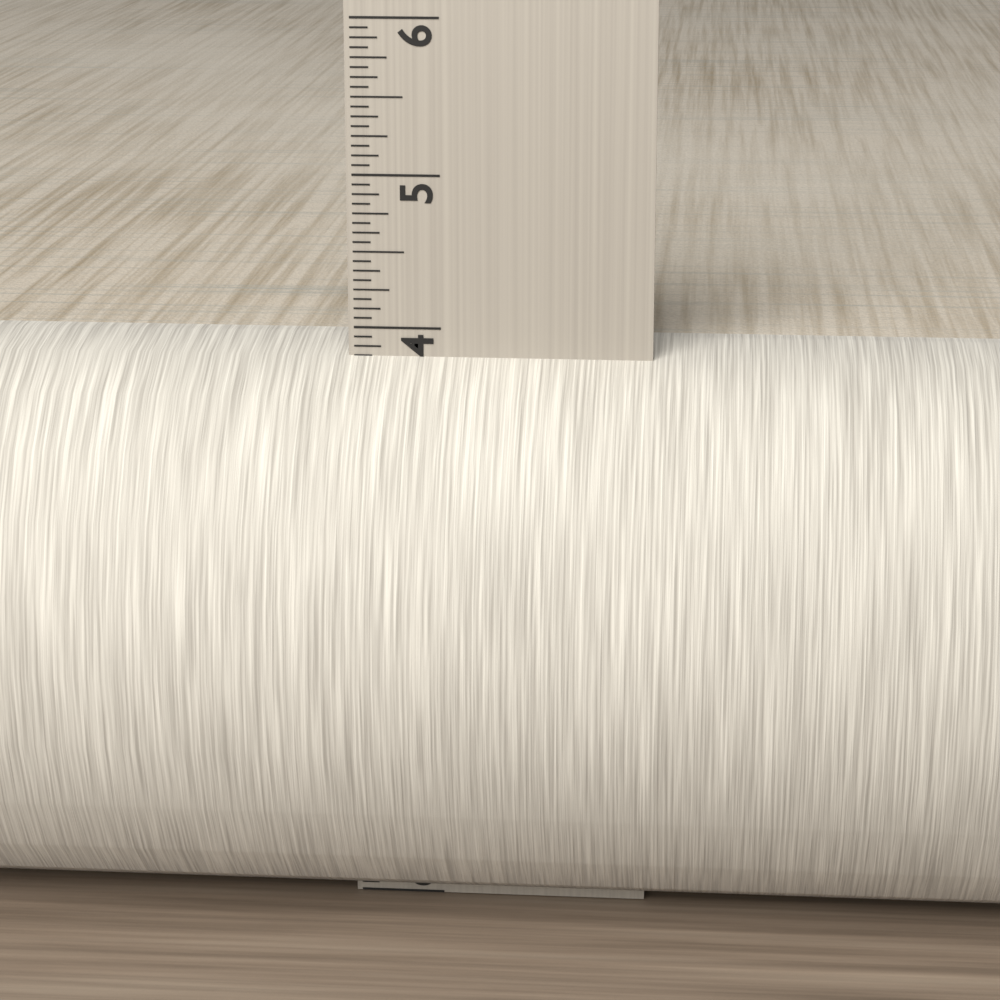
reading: 3.8750 in
